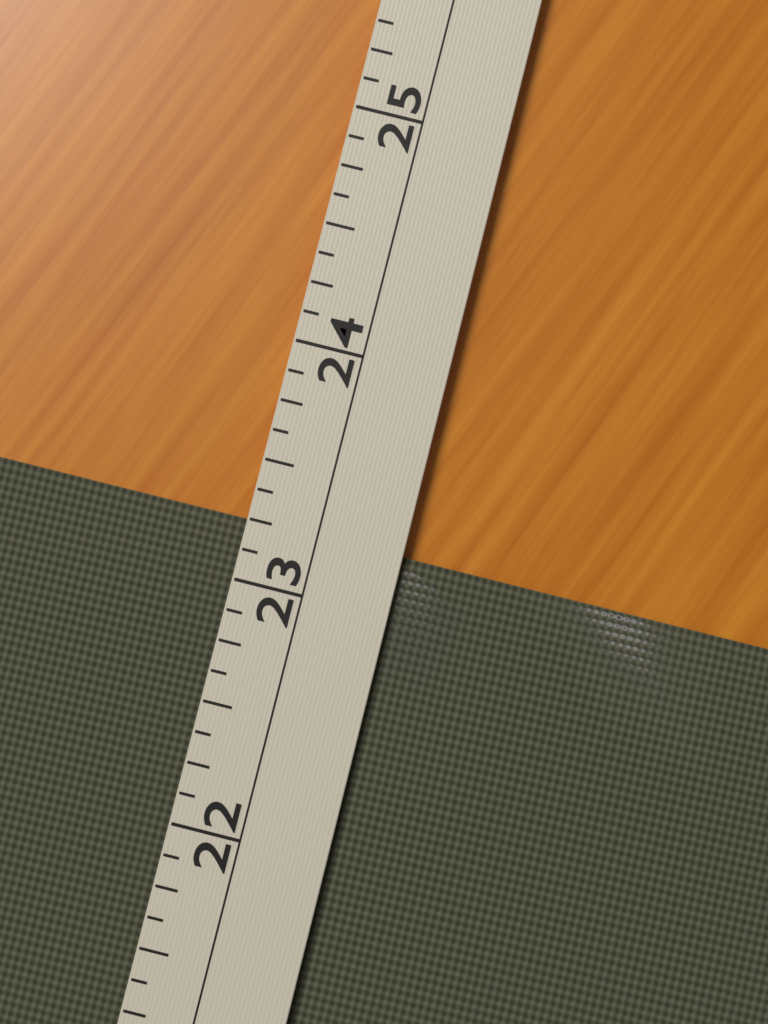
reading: 23.250 (no unit)
